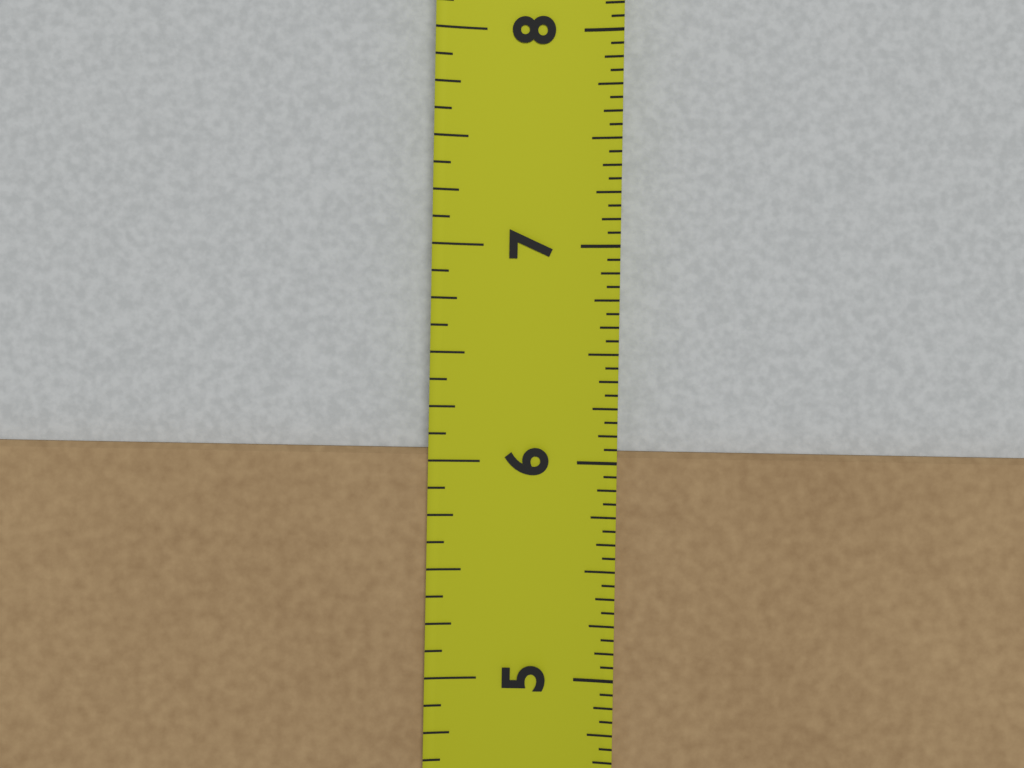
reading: 6.0625 in
